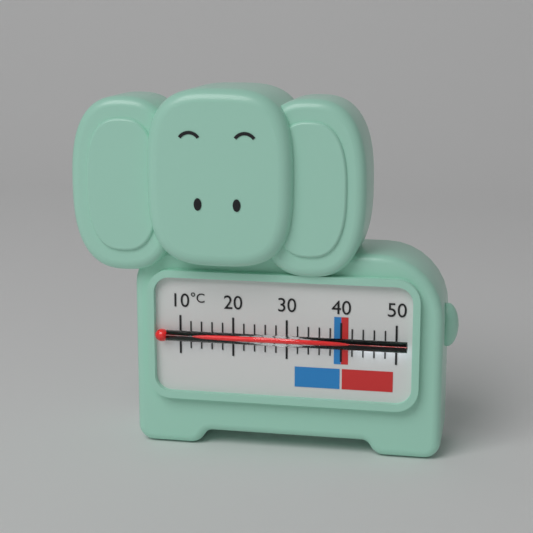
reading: 42 °C
